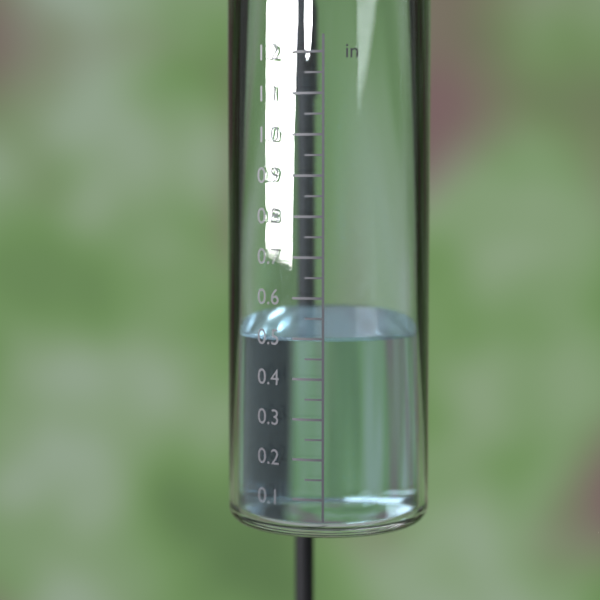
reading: 0.50 in
